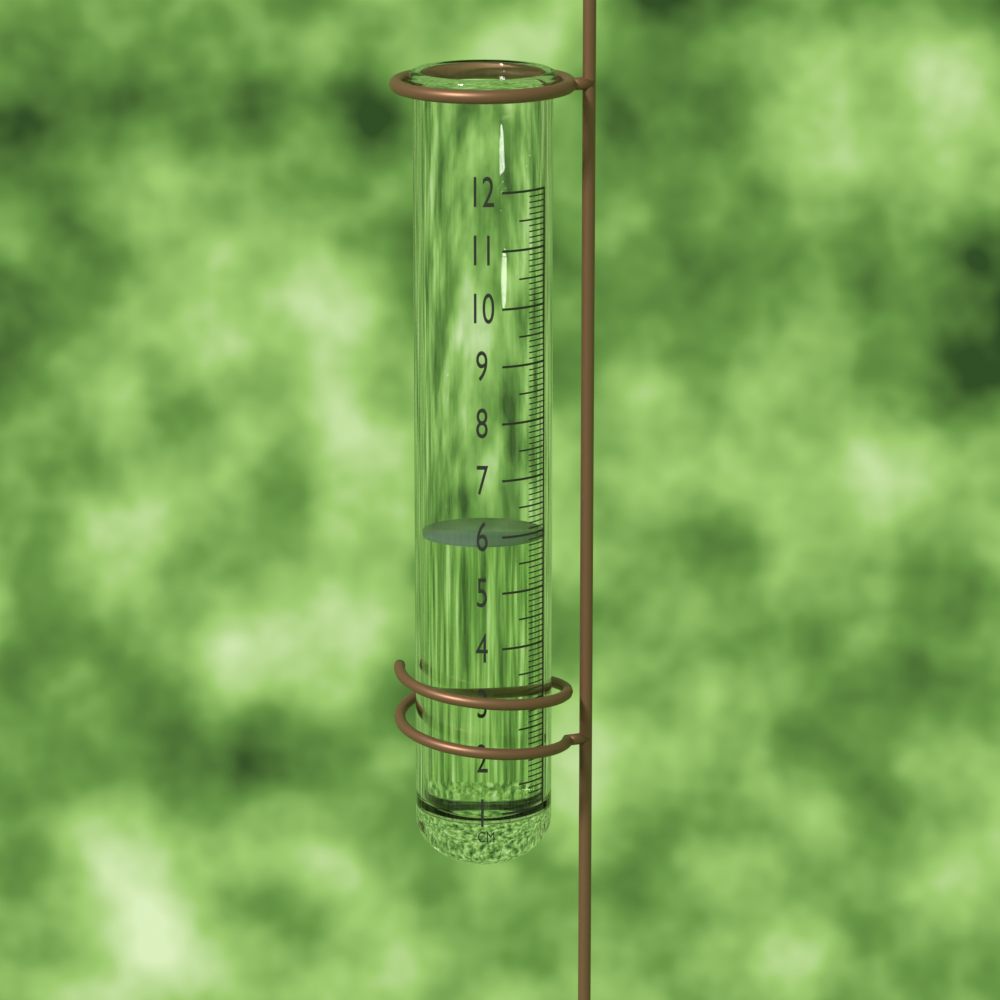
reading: 5.9 cm
